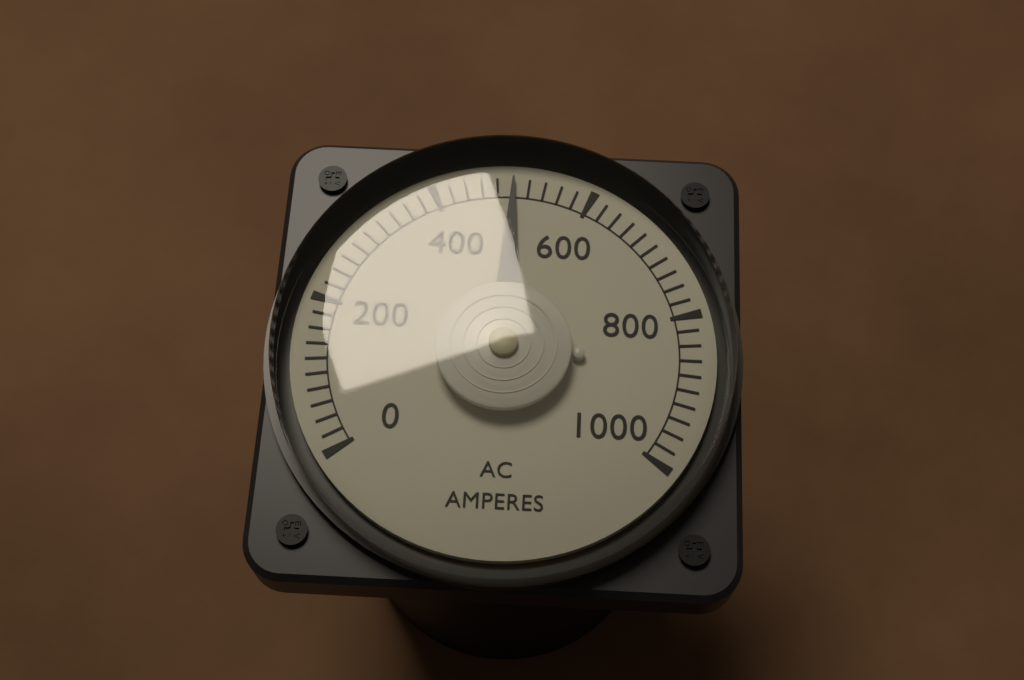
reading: 500 A
